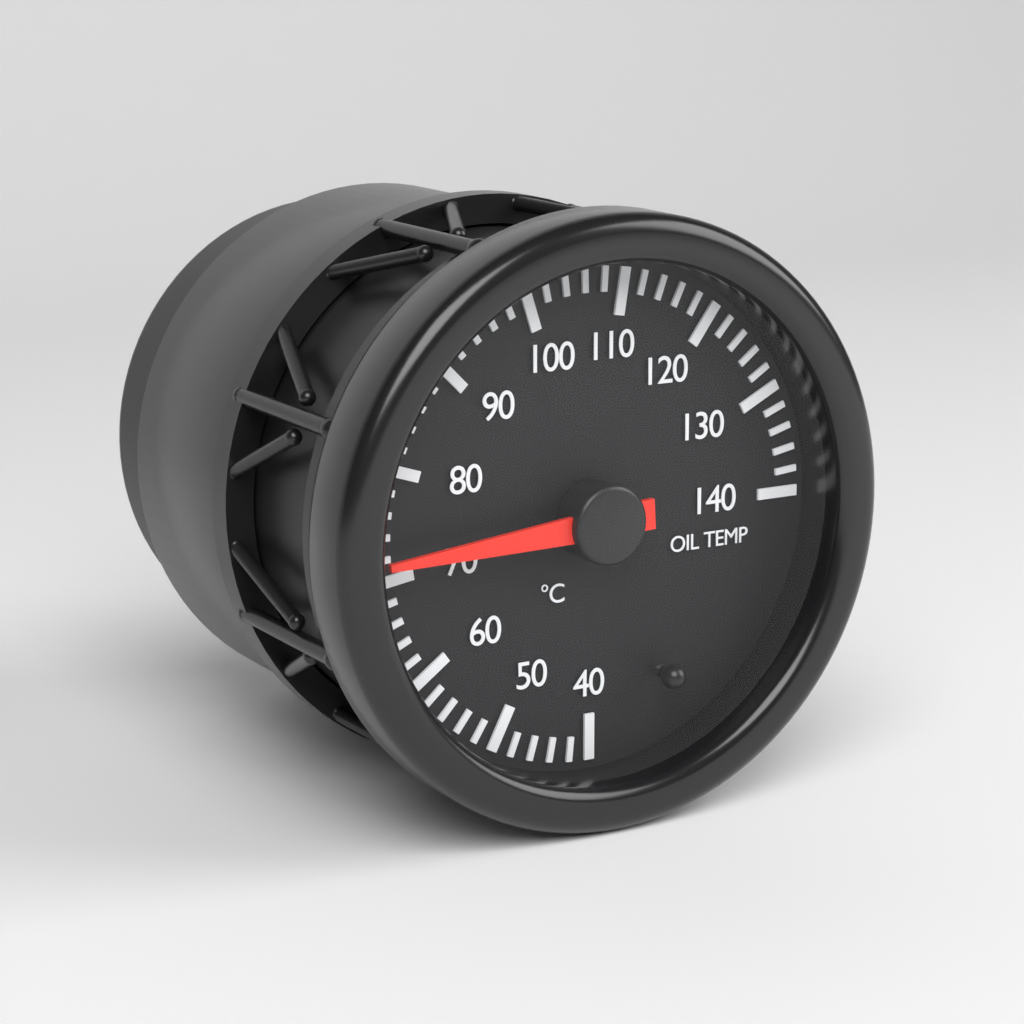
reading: 72 °C
